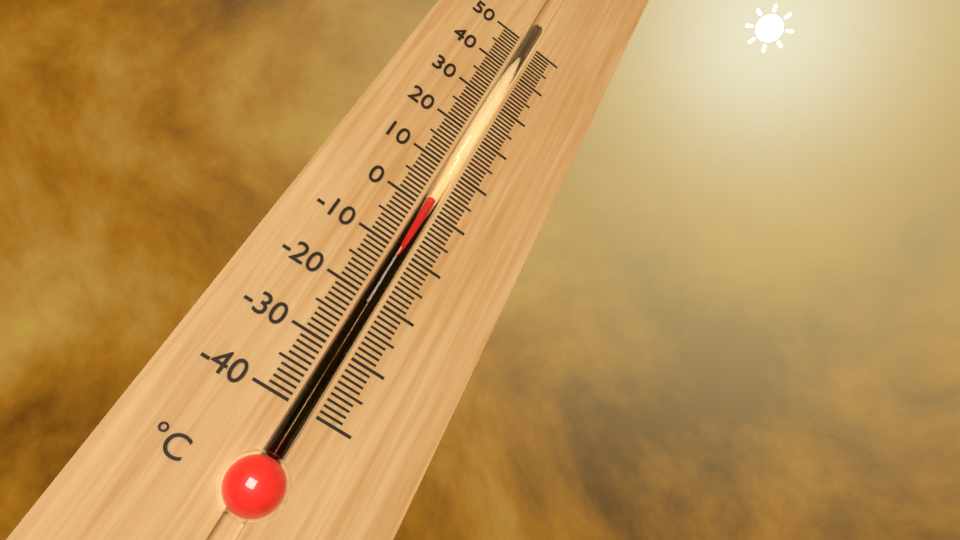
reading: 2 °C
